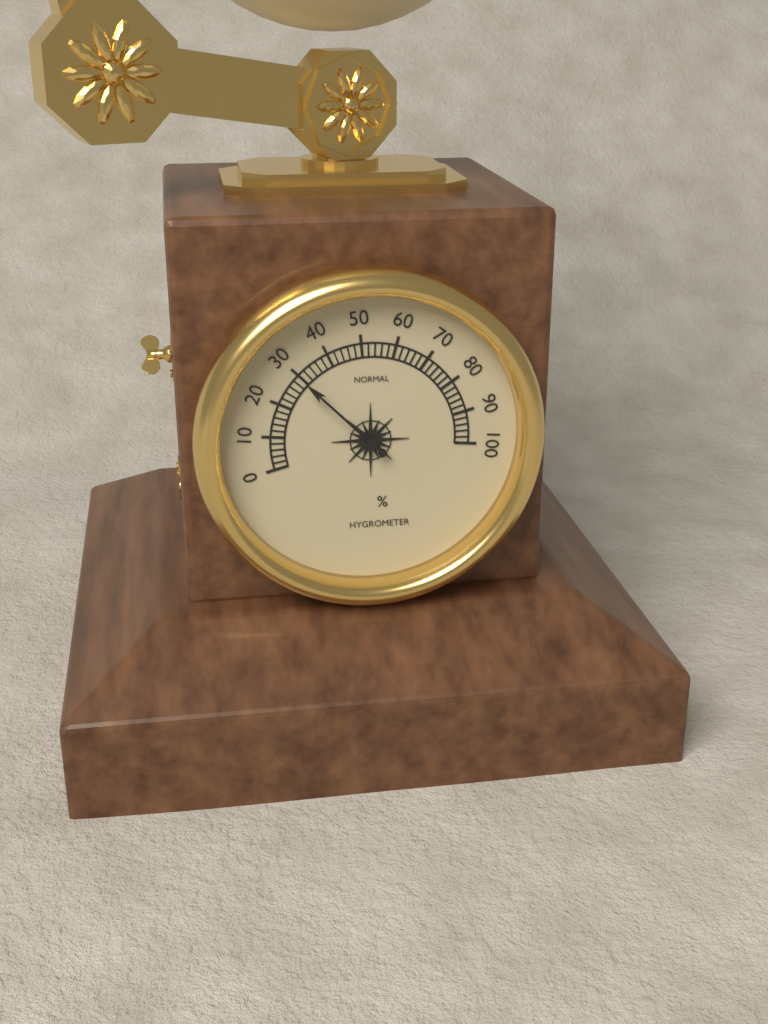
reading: 30 %
